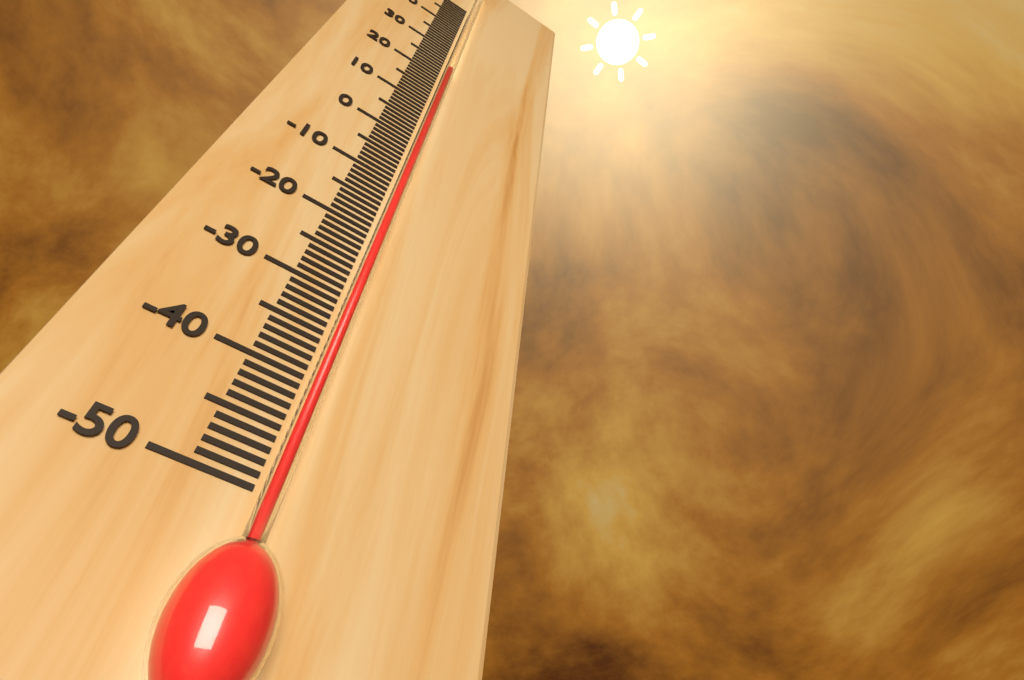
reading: 22 °C
